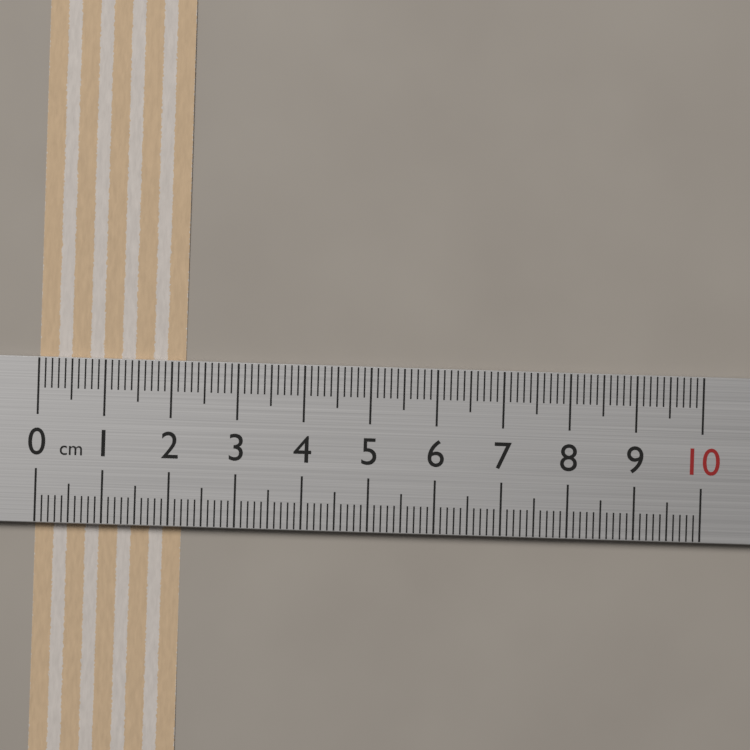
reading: 2.2 cm
